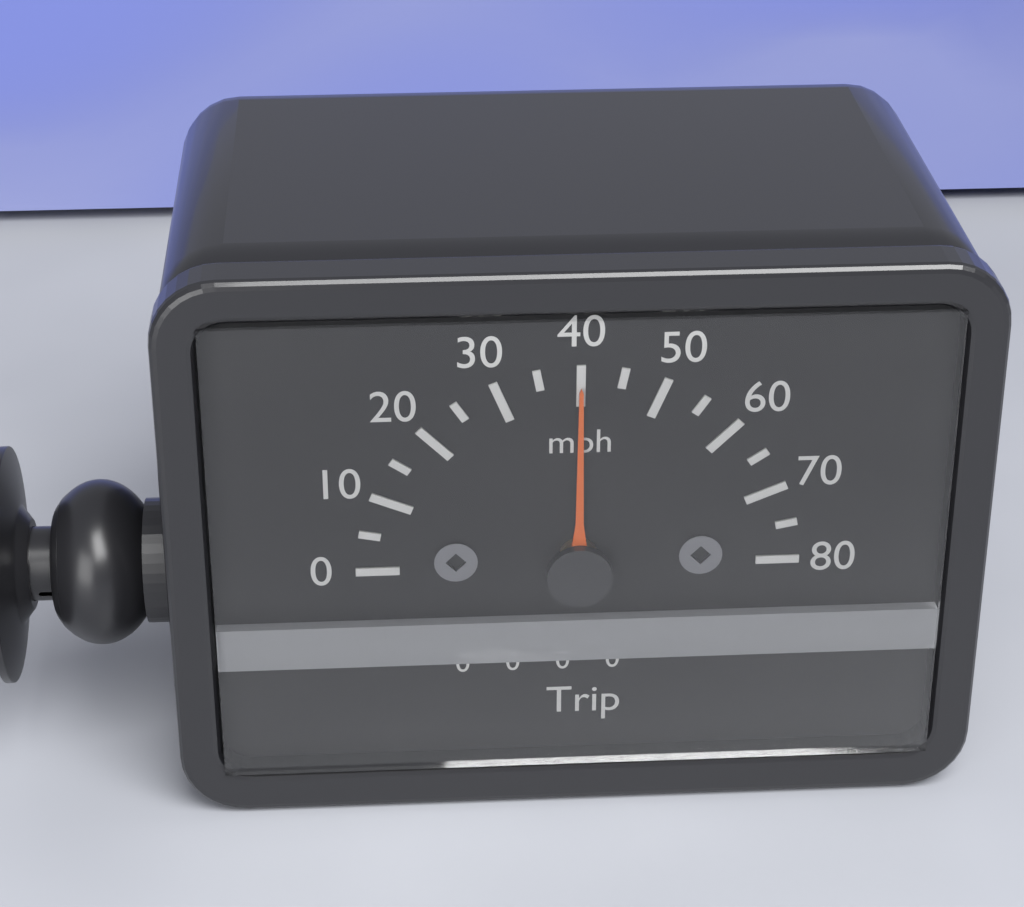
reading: 40 mph
